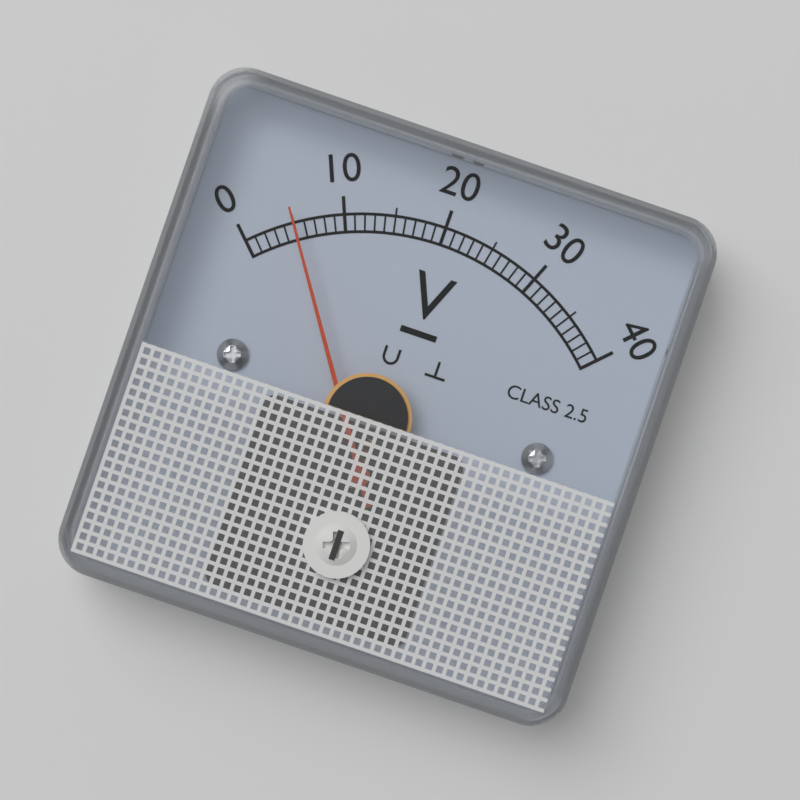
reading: 5 V
